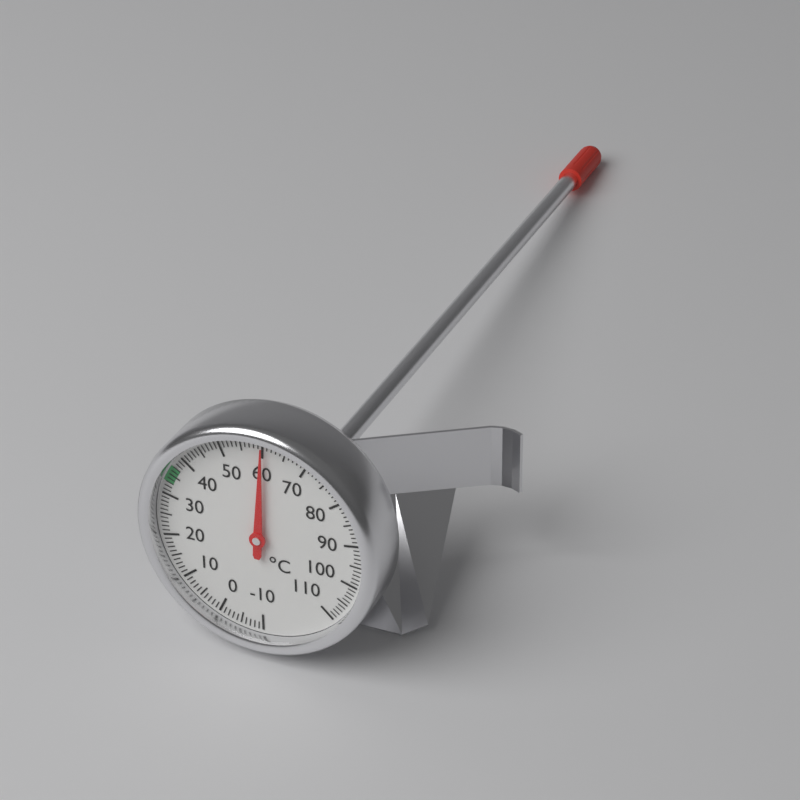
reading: 60 °C
